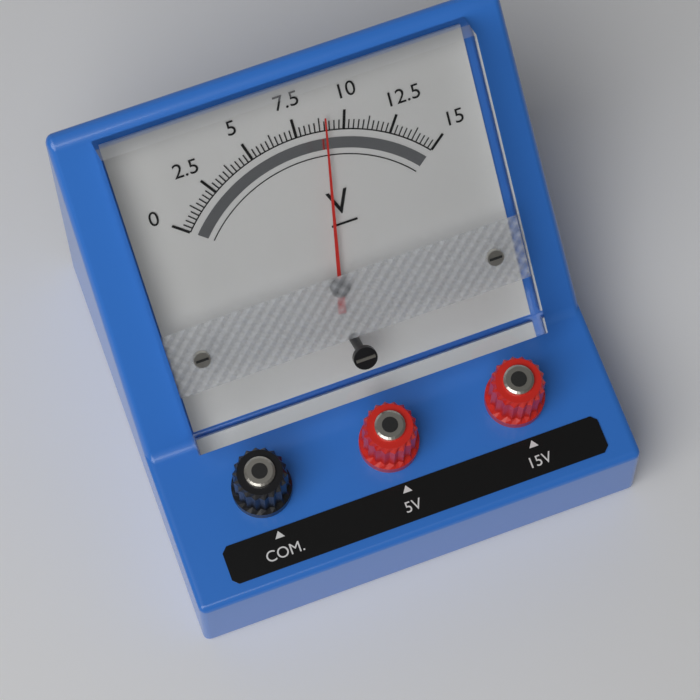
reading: 9.00 V
